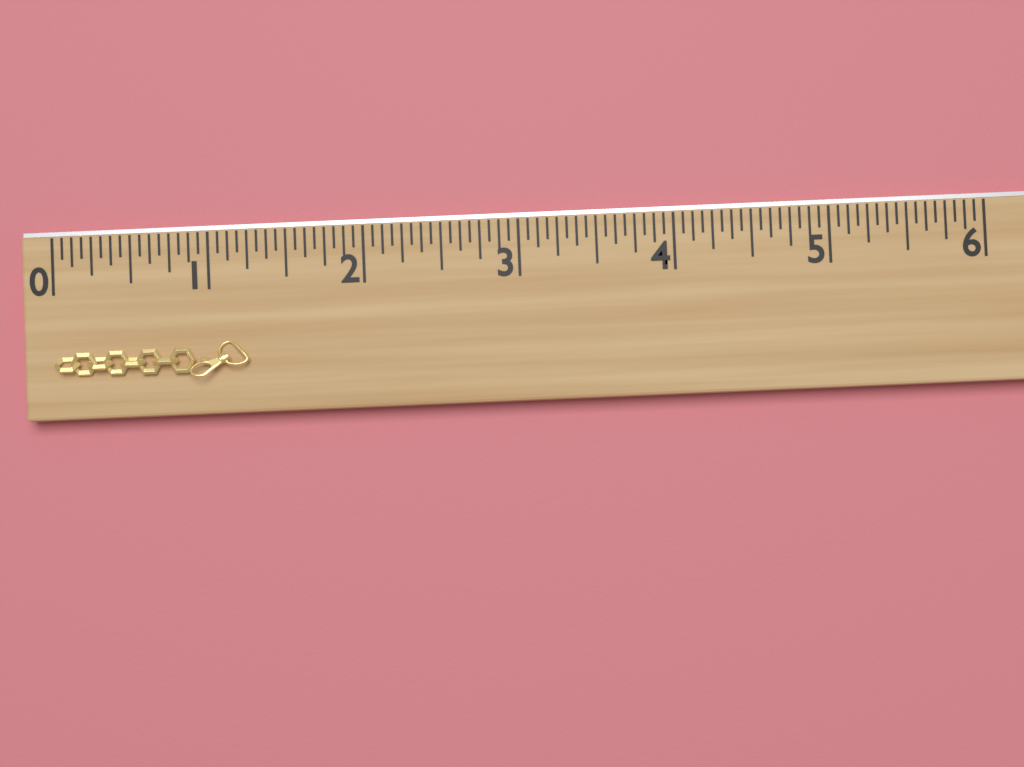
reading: 1.2500 (no unit)
